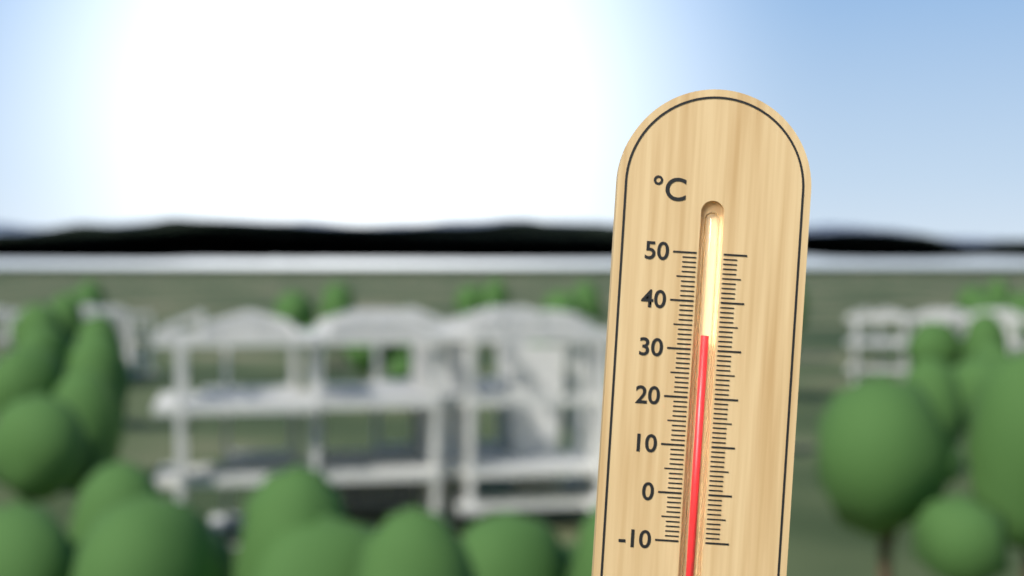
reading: 33 °C
